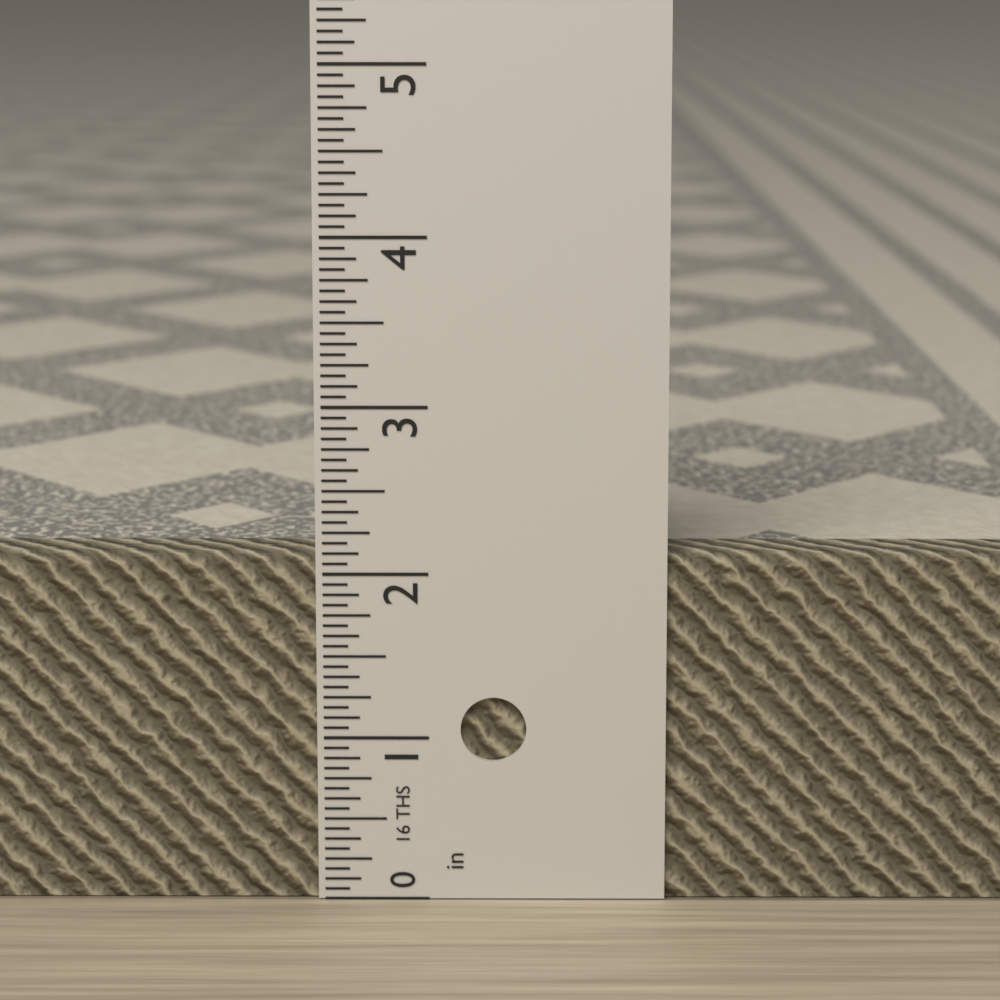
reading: 2.1250 in
